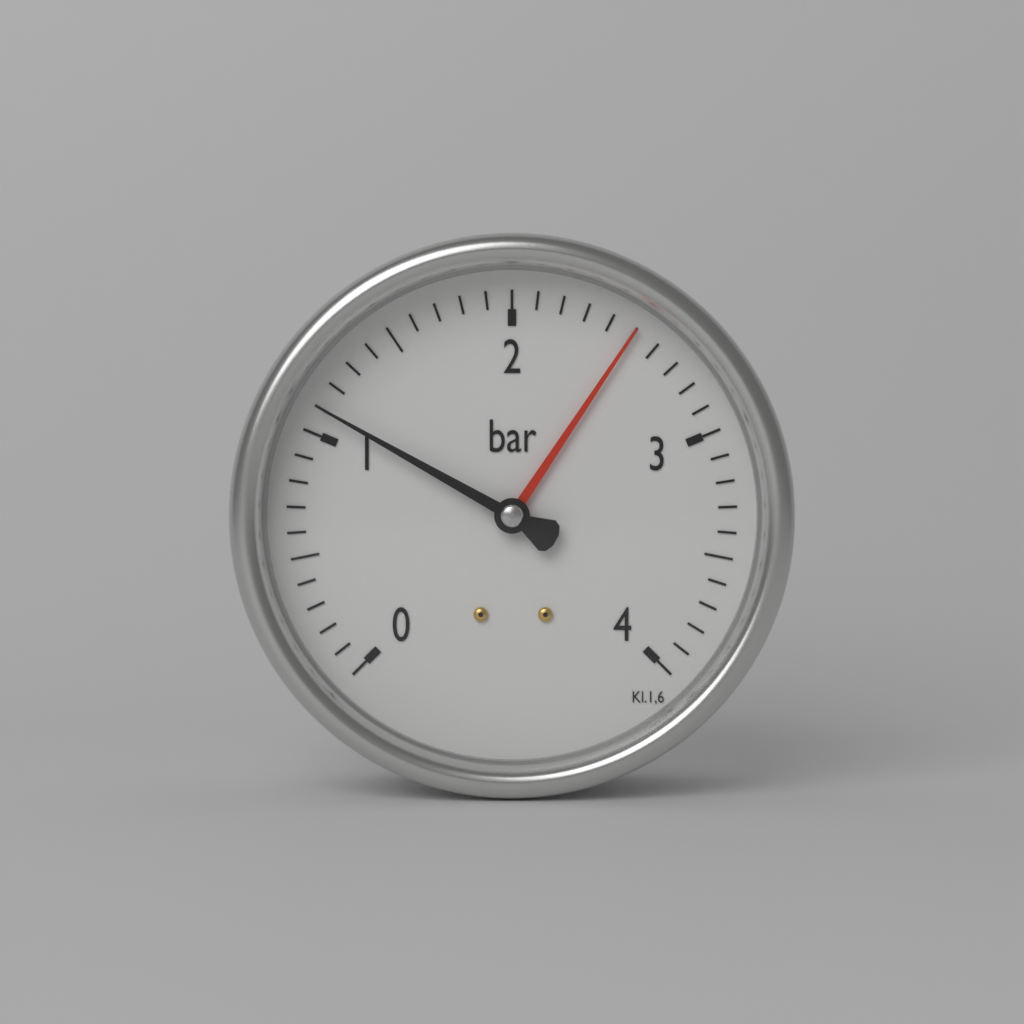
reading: 1.1 bar
